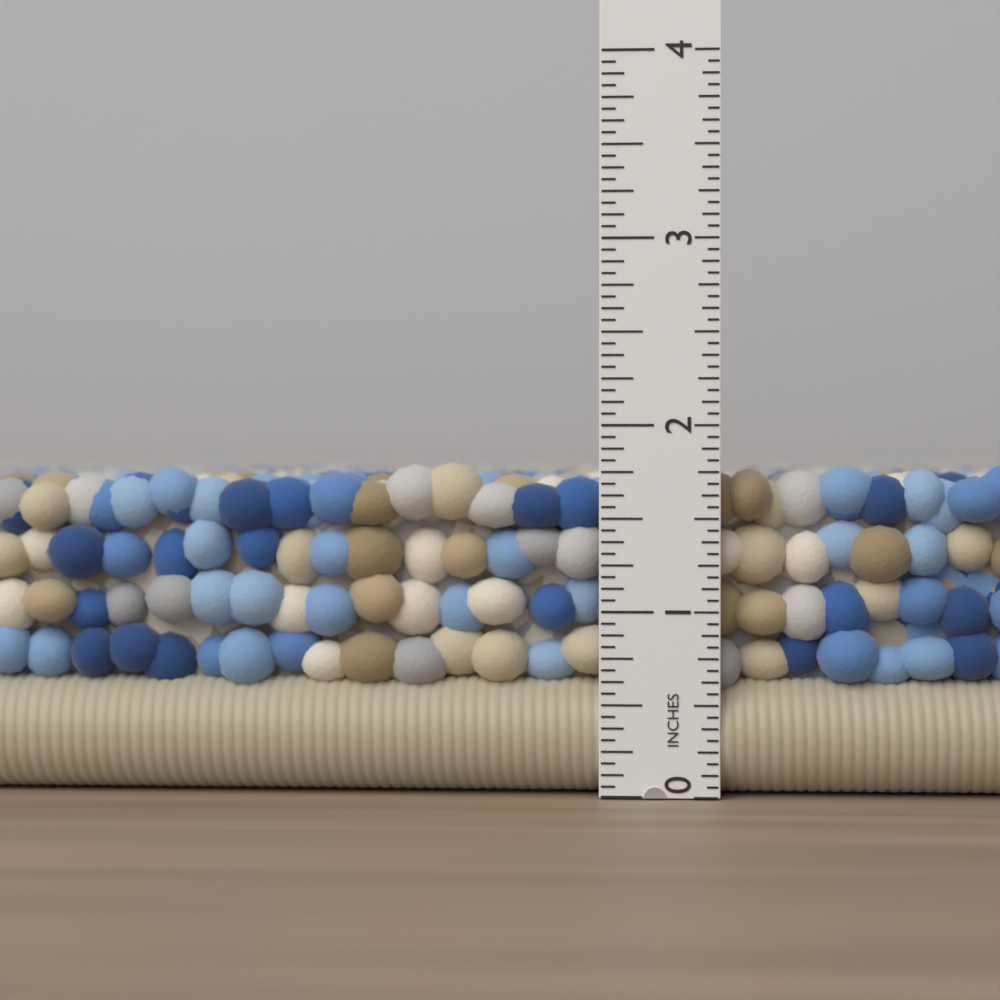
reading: 1.8125 in
